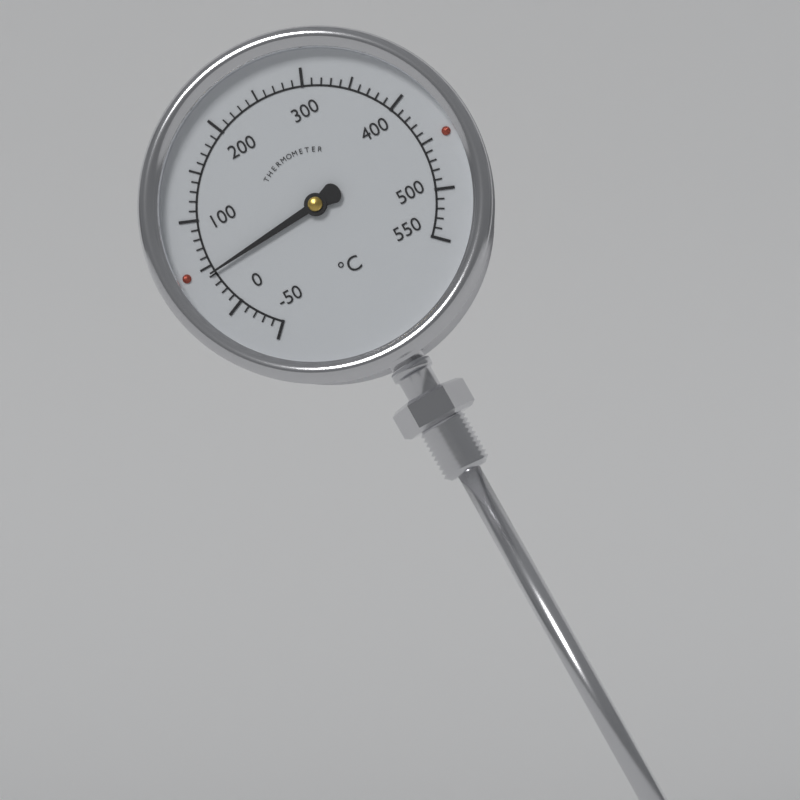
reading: 42 °C
